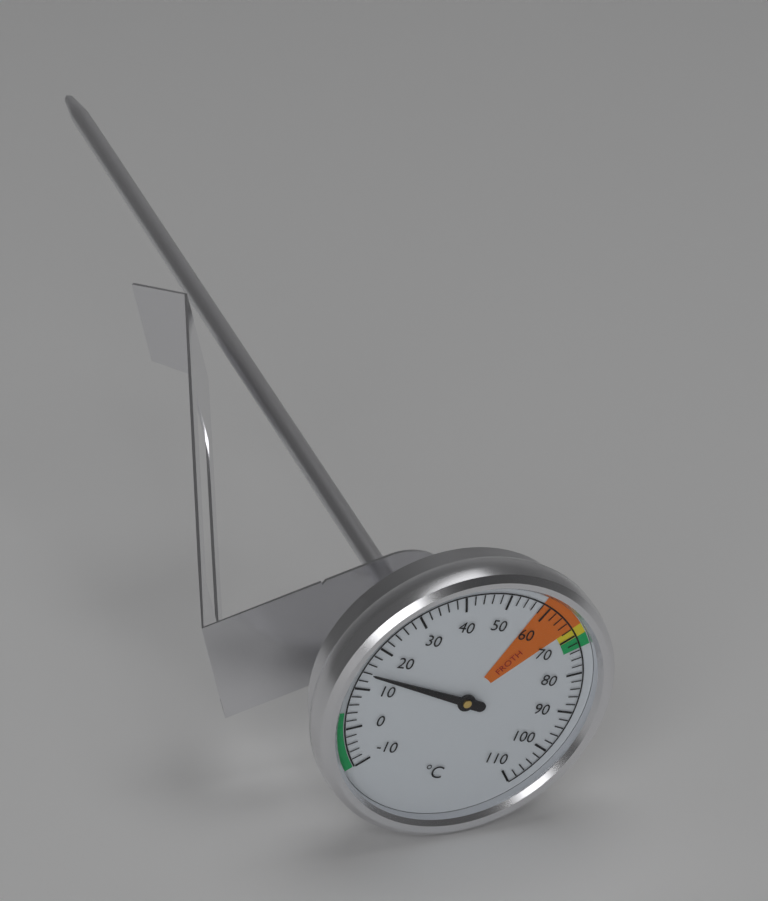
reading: 14 °C
